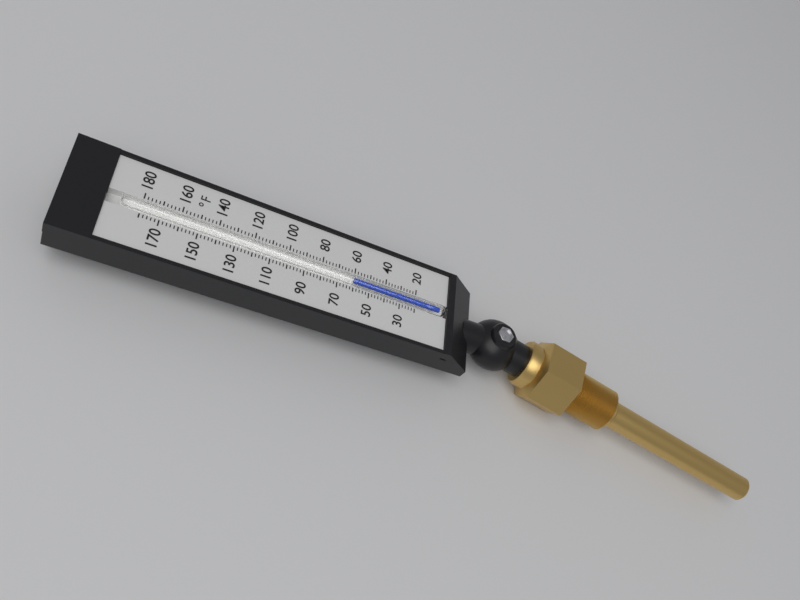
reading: 60 °F
